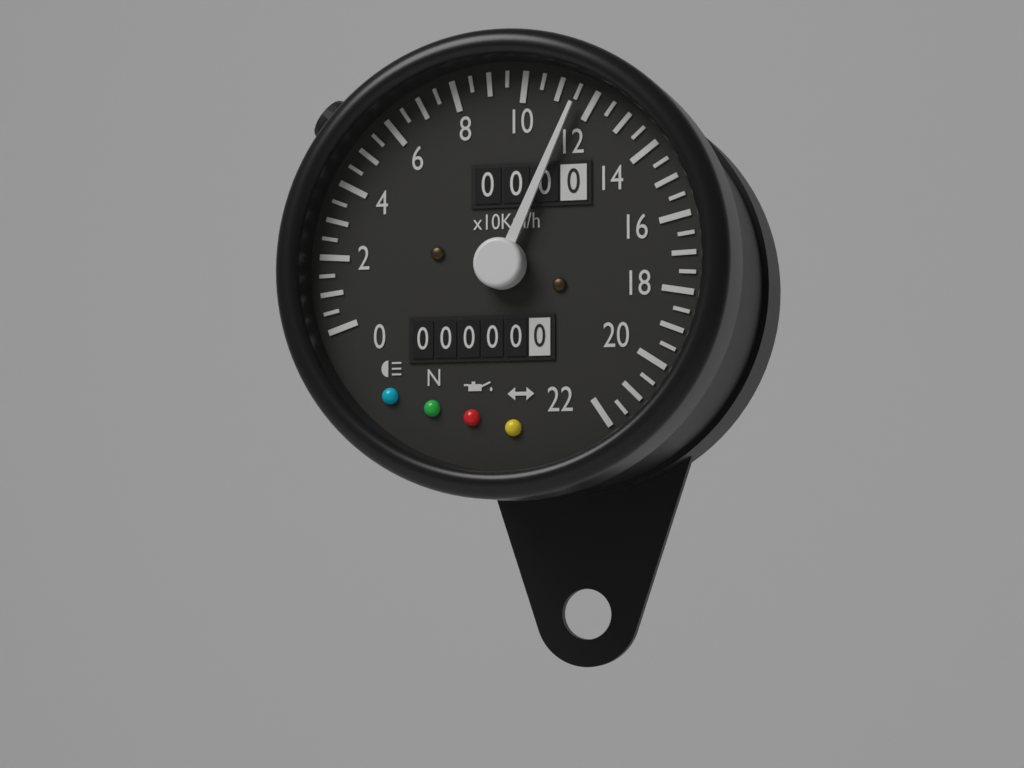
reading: 115 km/h
